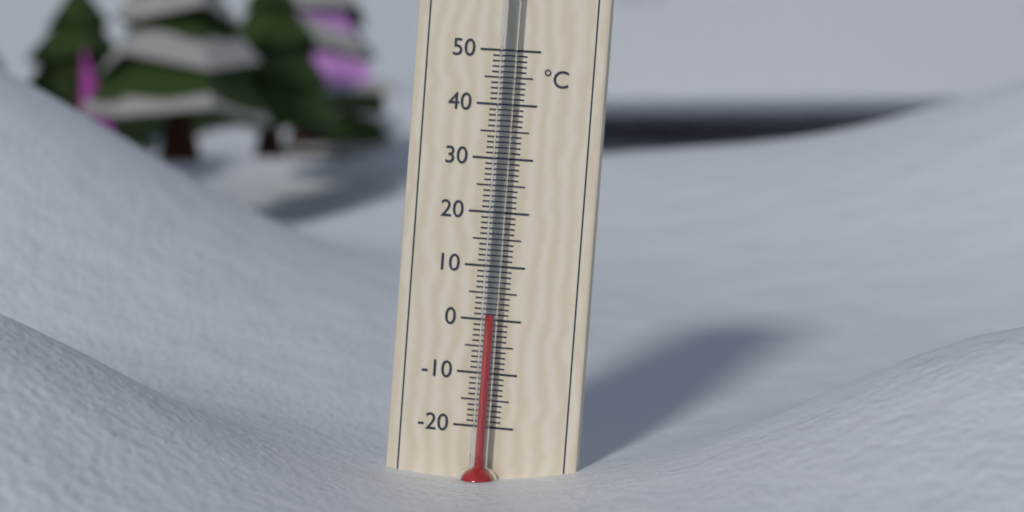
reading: 1 °C
